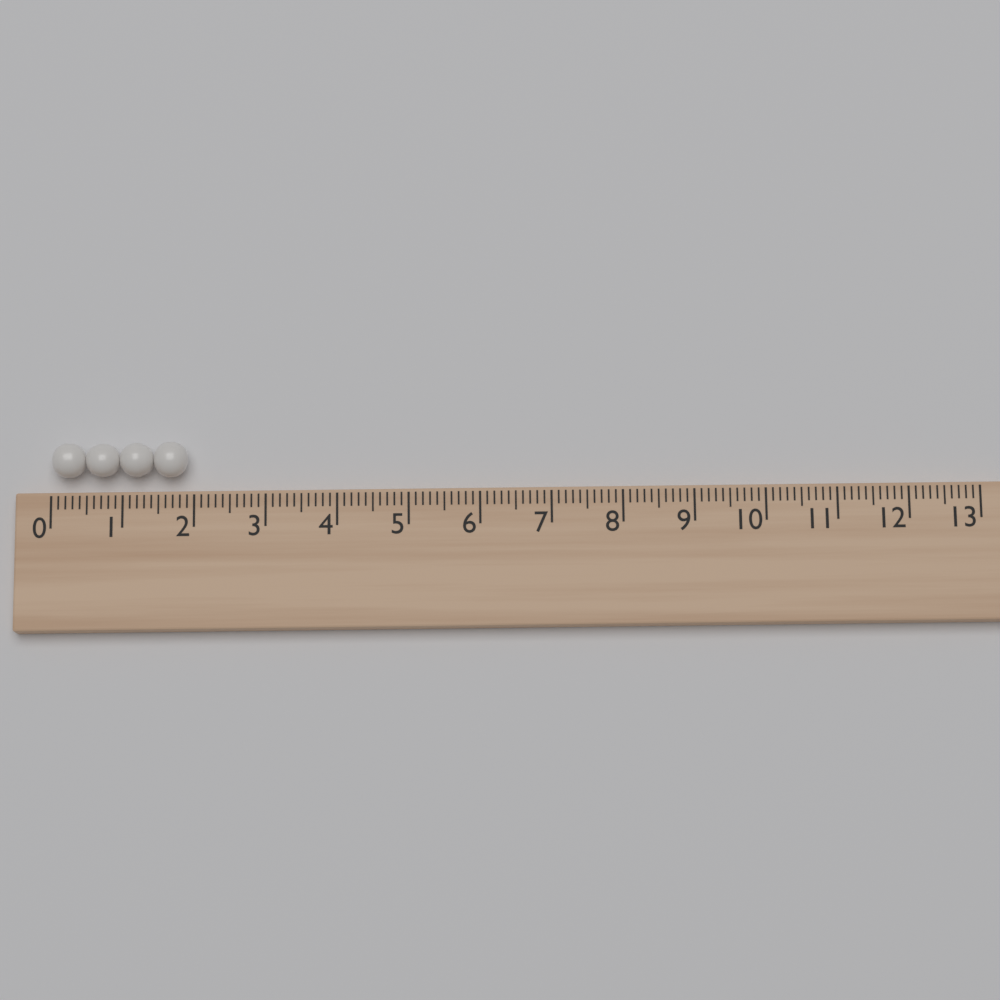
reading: 1.9 (no unit)
